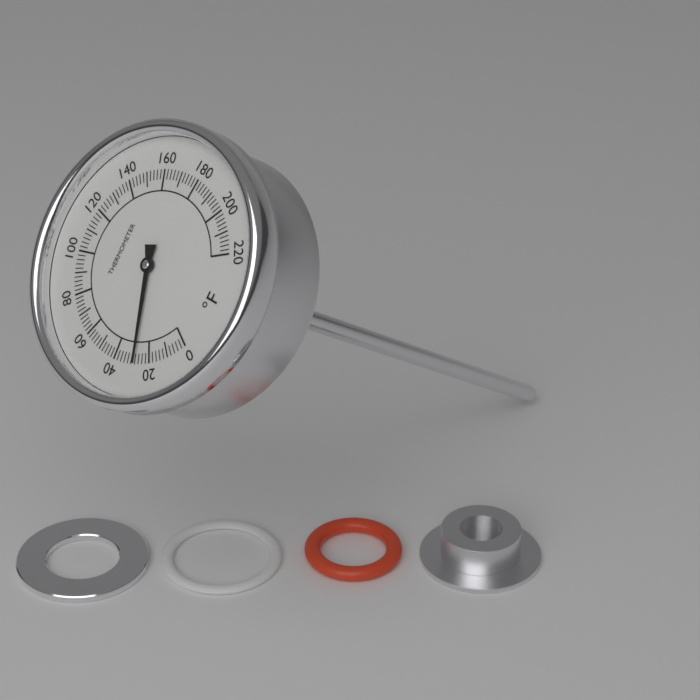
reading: 28 °F
